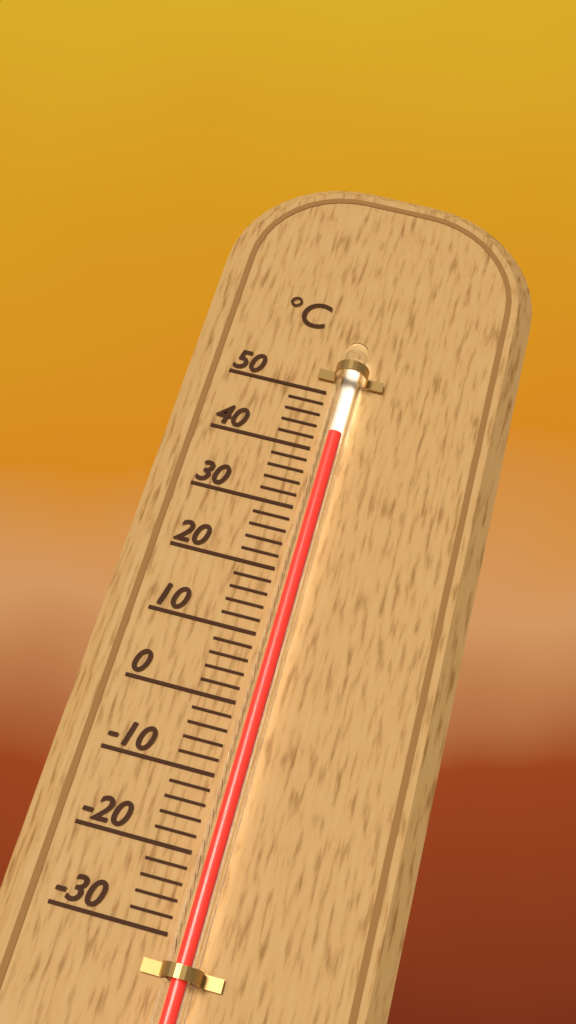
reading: 42 °C
